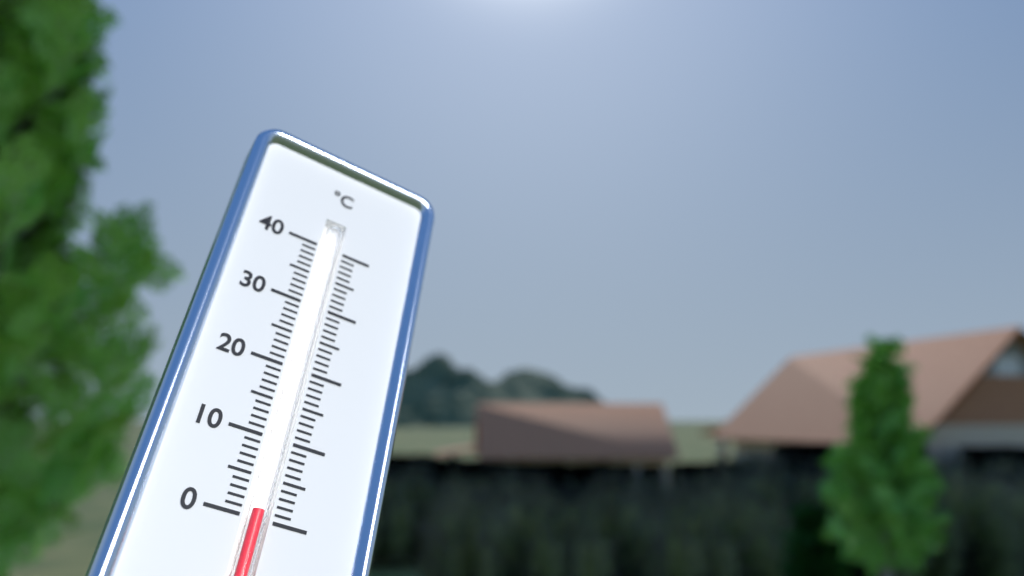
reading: 1 °C
